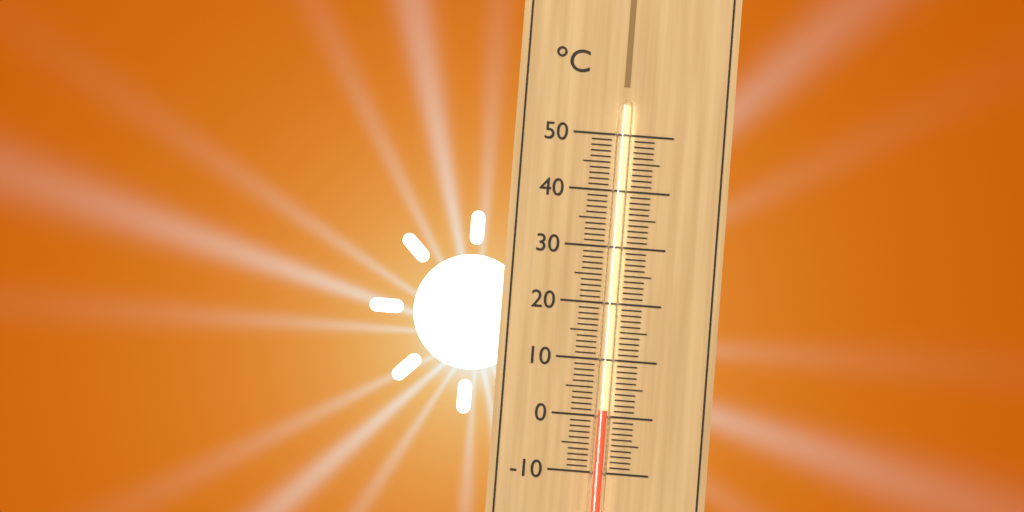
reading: 1 °C
